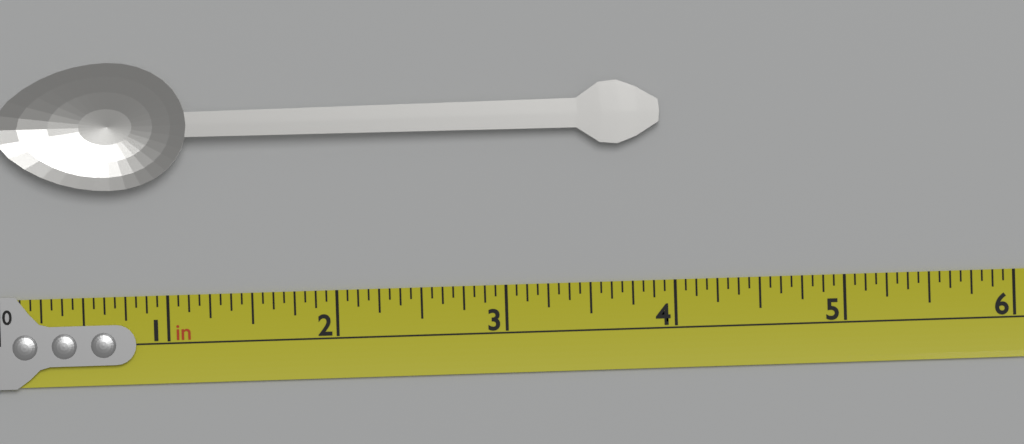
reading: 3.9375 in
